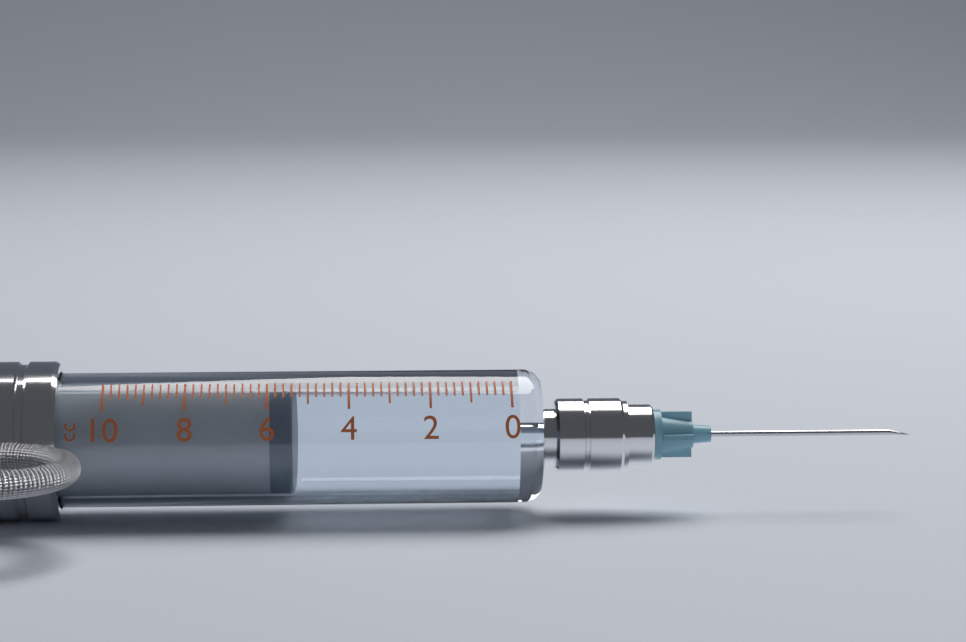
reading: 5.4 cc
